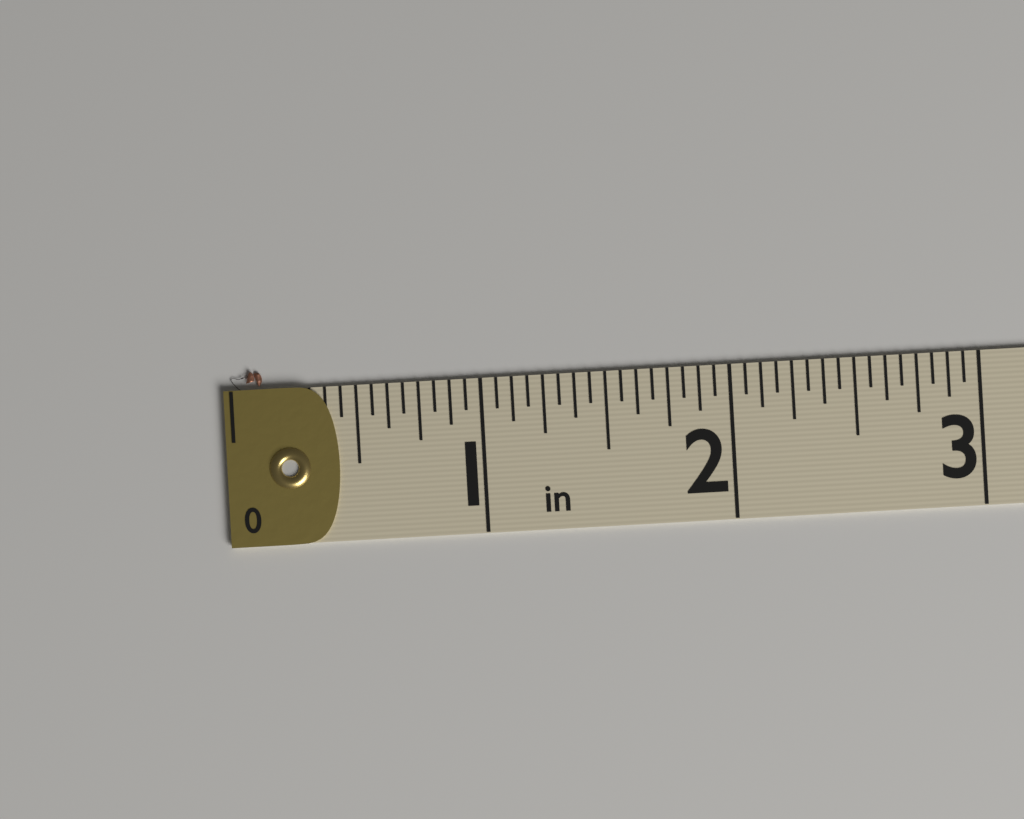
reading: 0.1250 in
